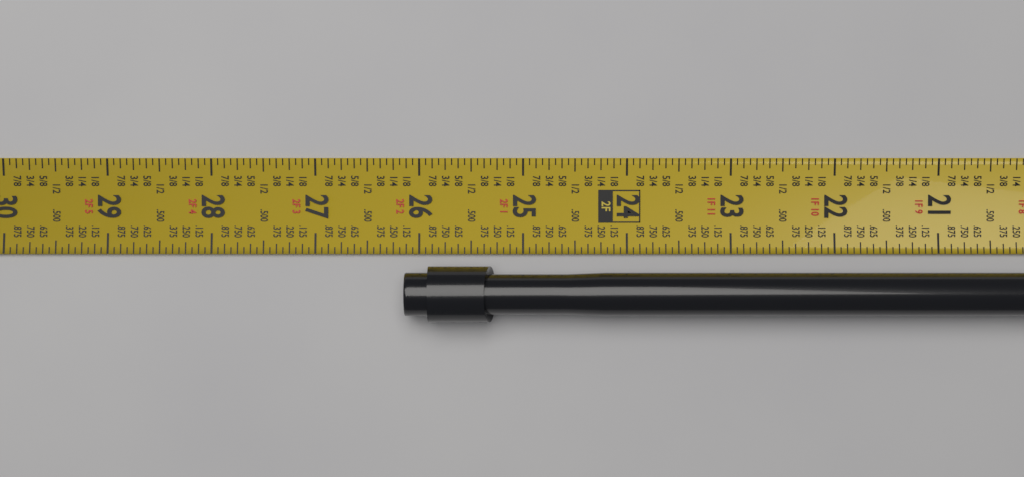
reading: 26.1250 in
